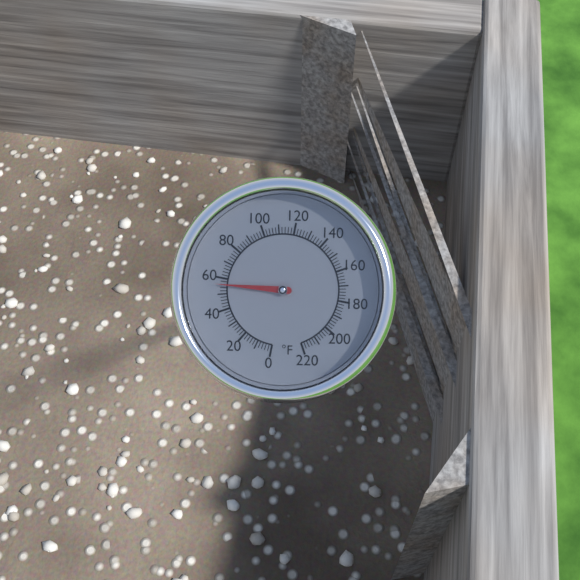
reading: 56 °F
